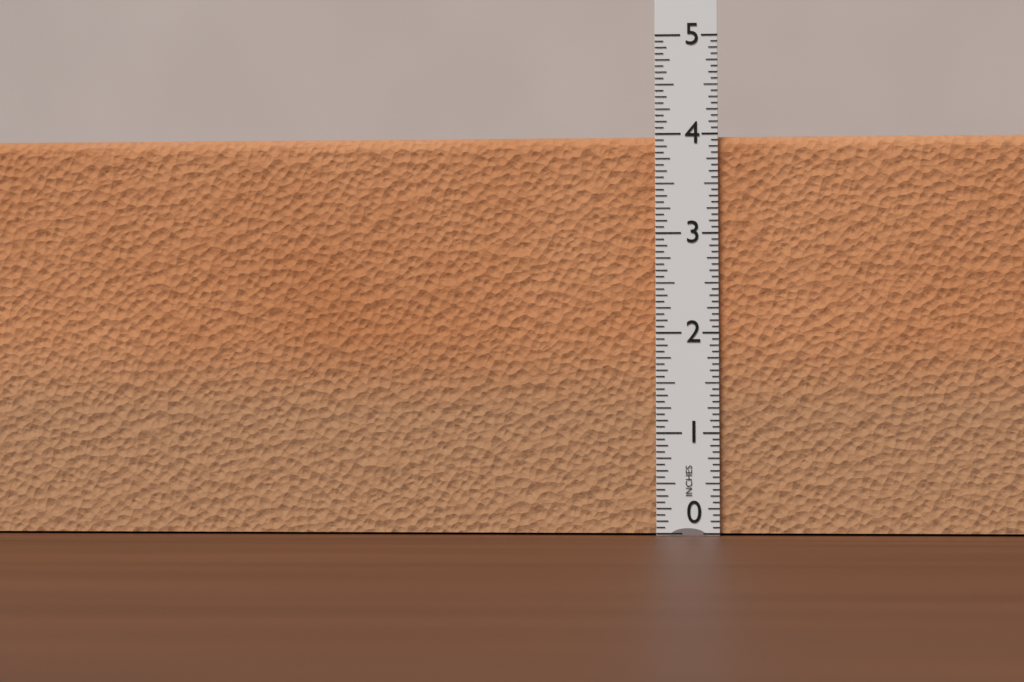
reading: 4.0000 in
